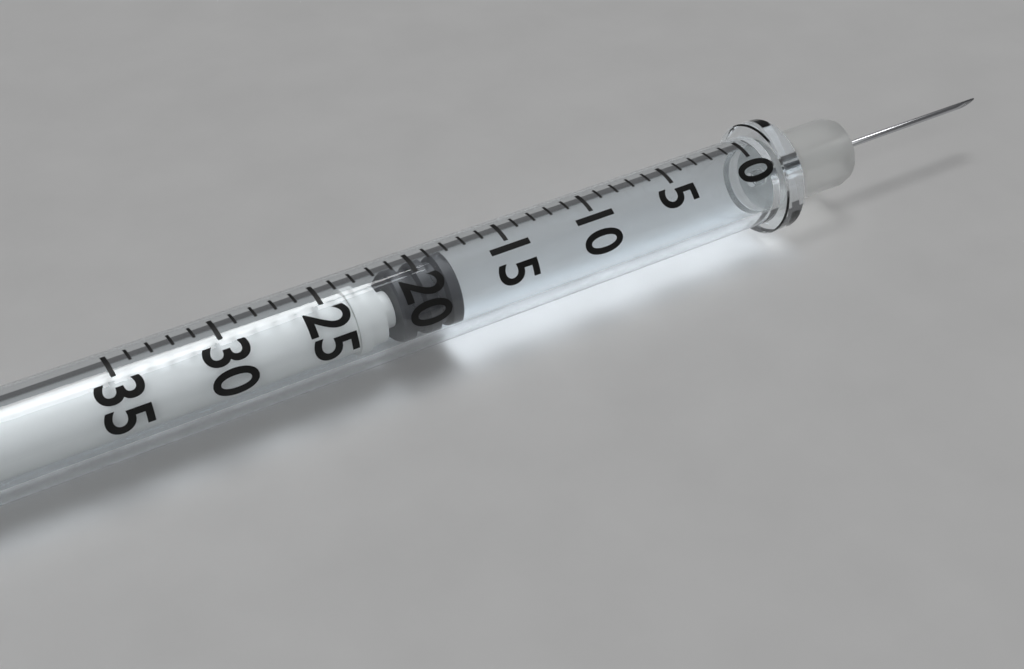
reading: 18 (no unit)
